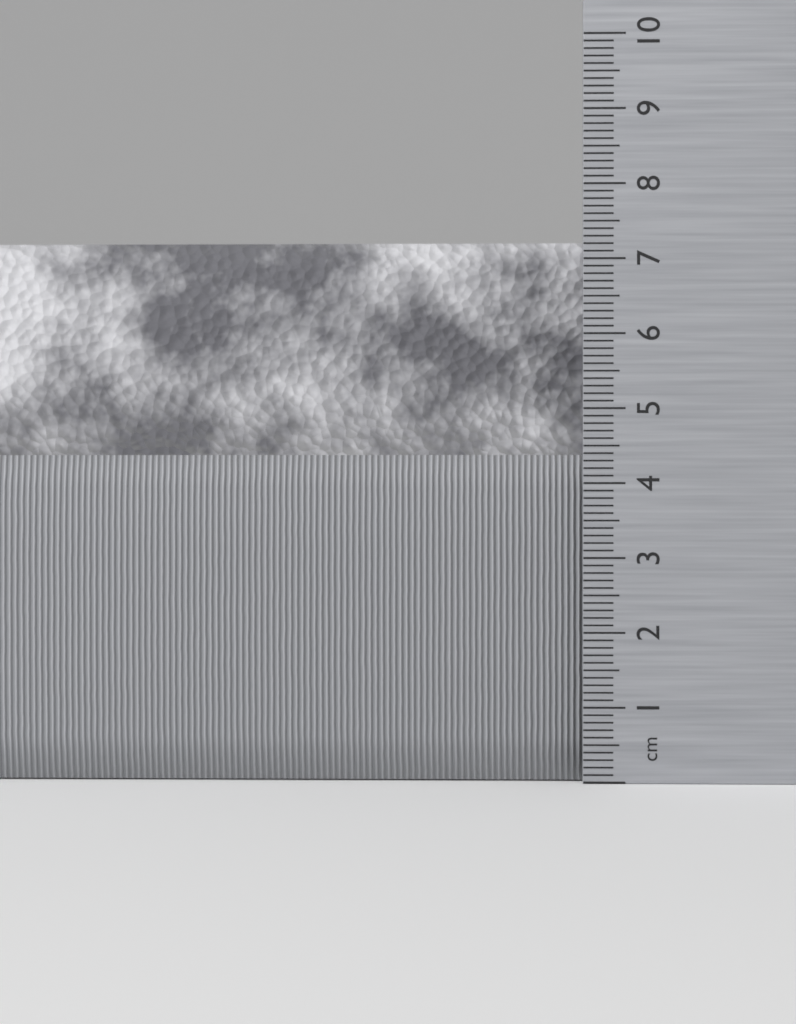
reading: 7.3 cm
